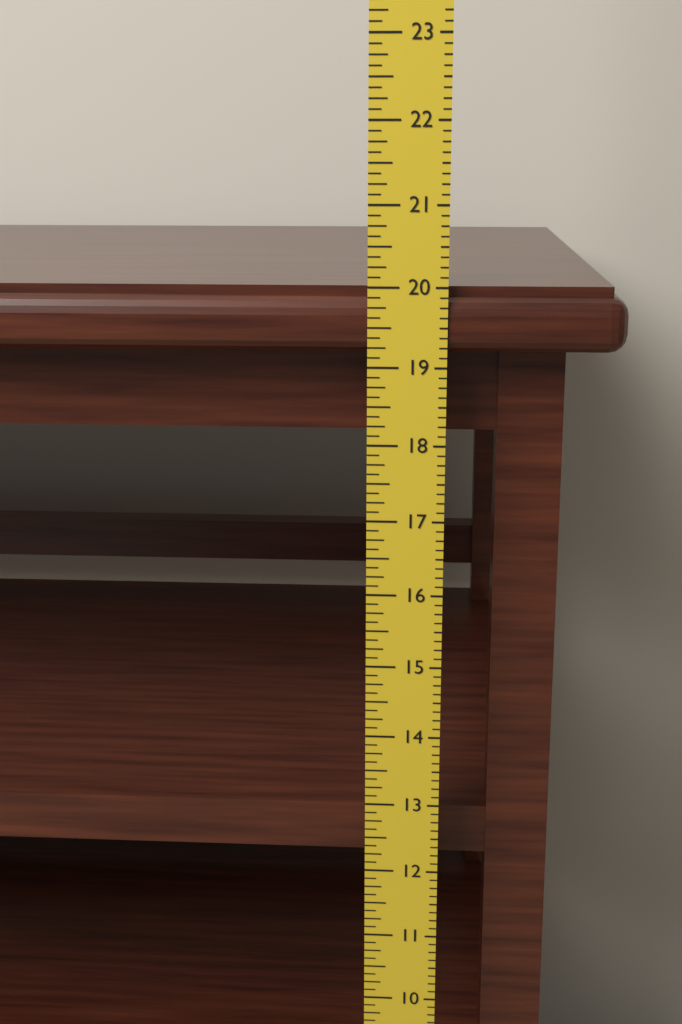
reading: 20.000 in
